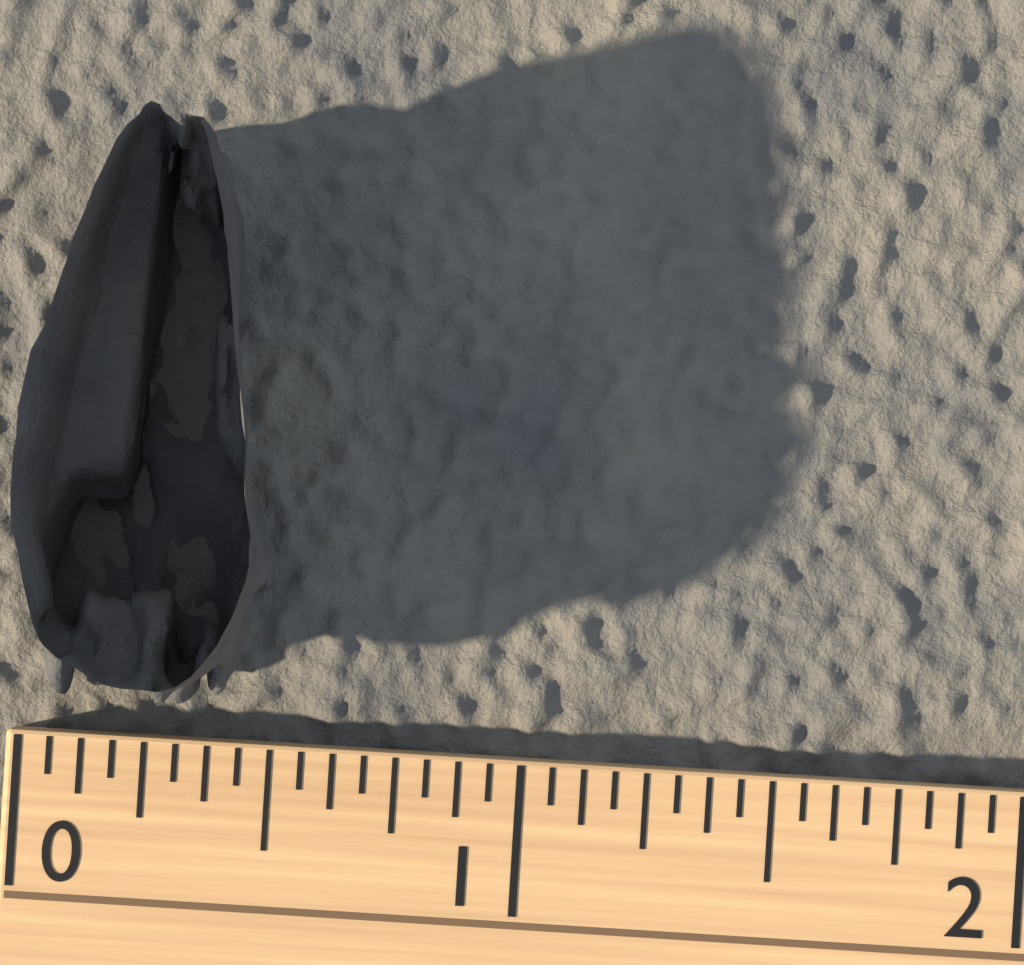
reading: 0.5000 (no unit)
